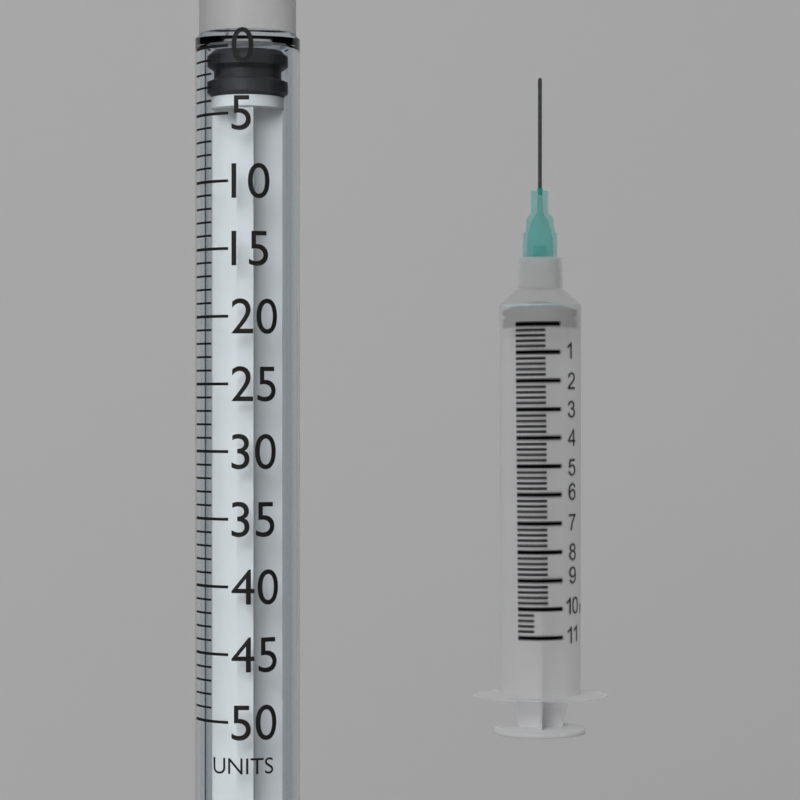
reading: 0 units
